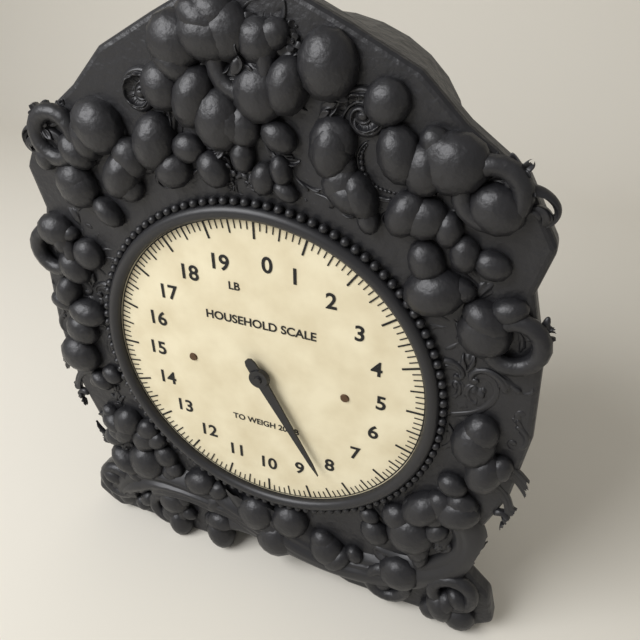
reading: 8.375 lb
